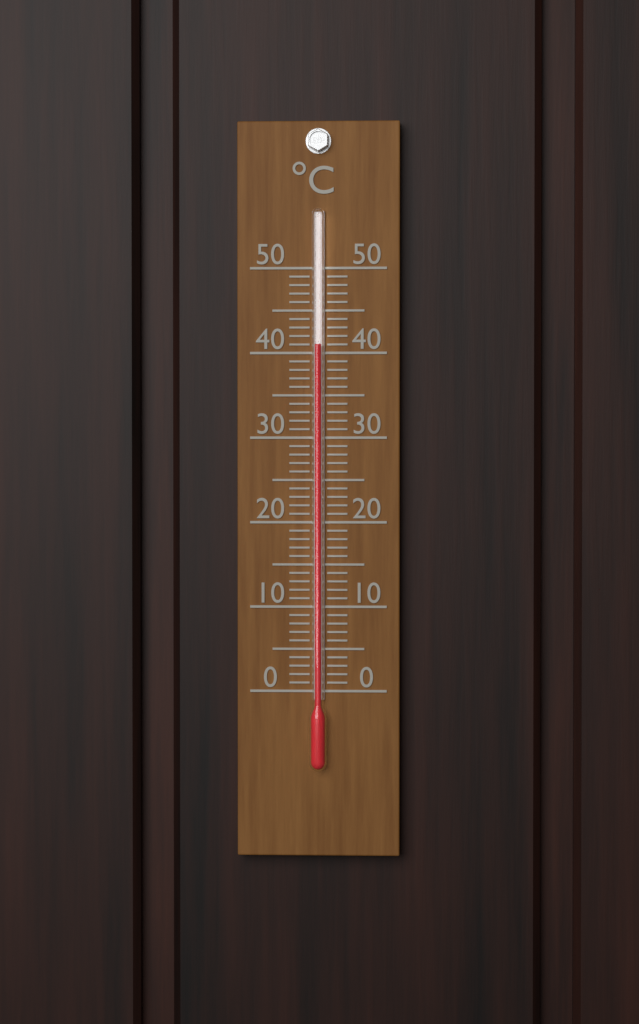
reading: 41 °C
